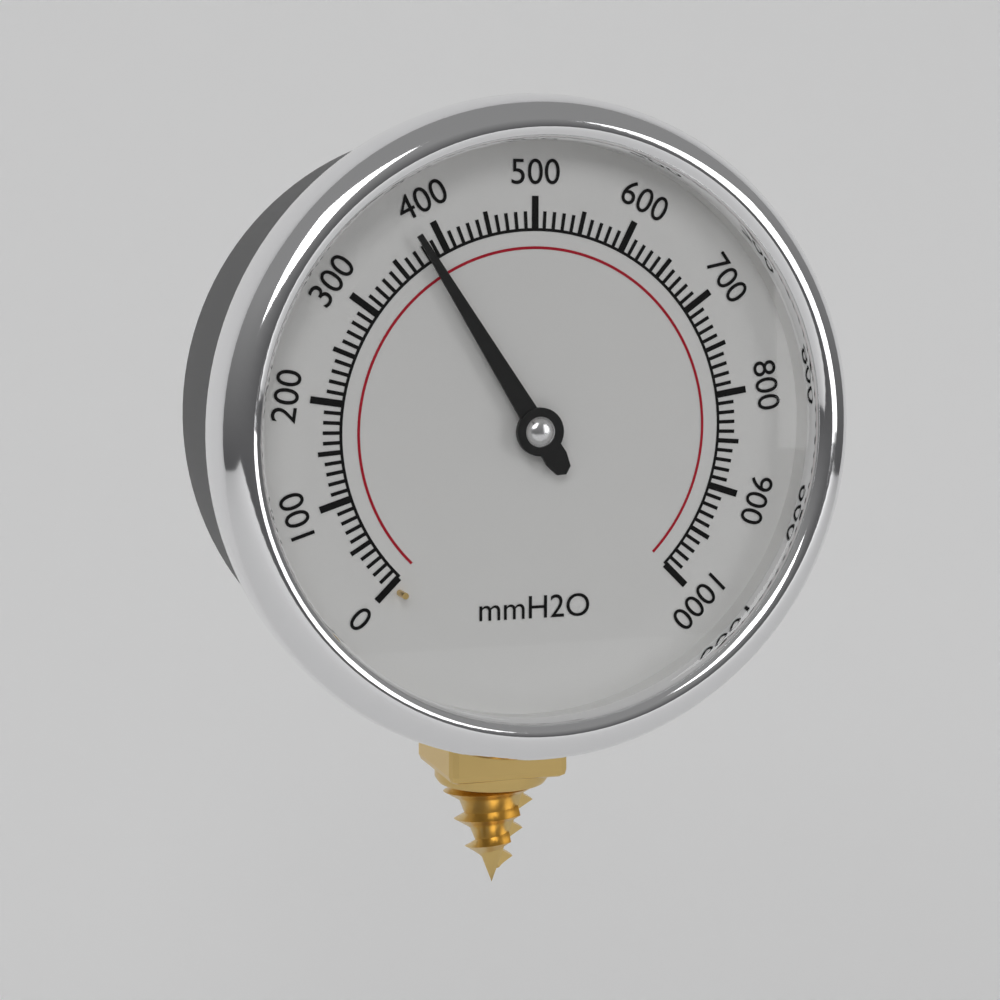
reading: 380 mmH2O
